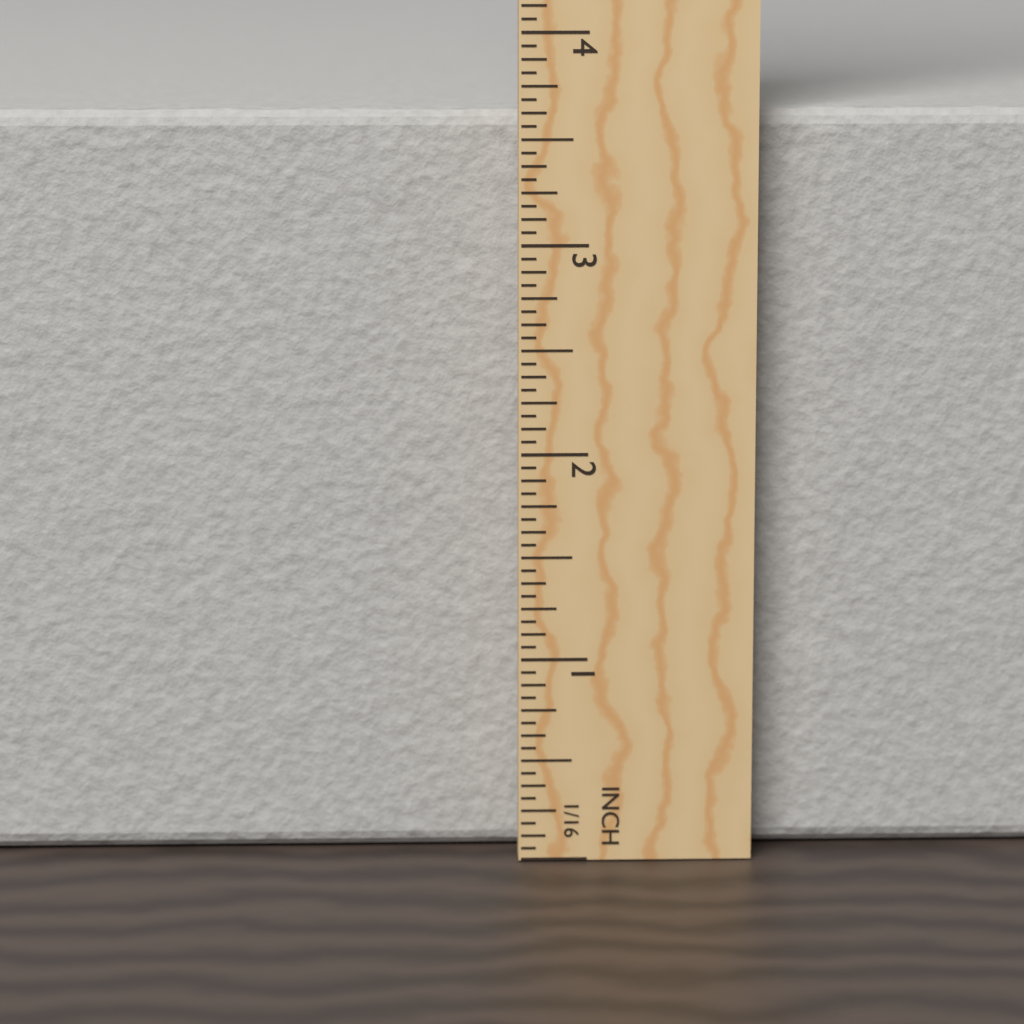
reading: 3.6250 in
